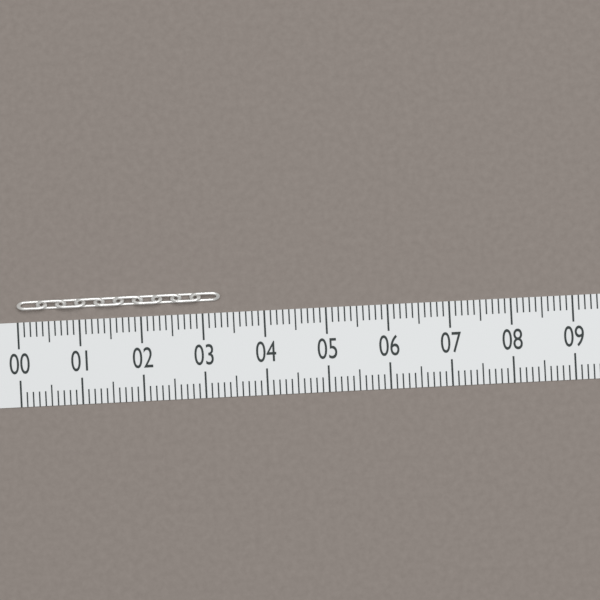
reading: 3.3 (no unit)
